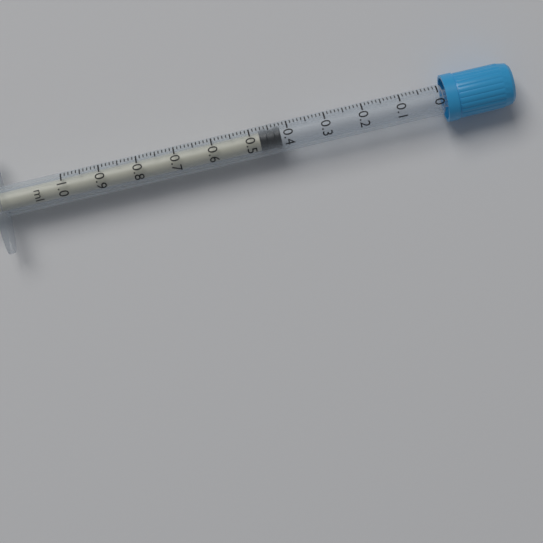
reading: 0.42 ml
